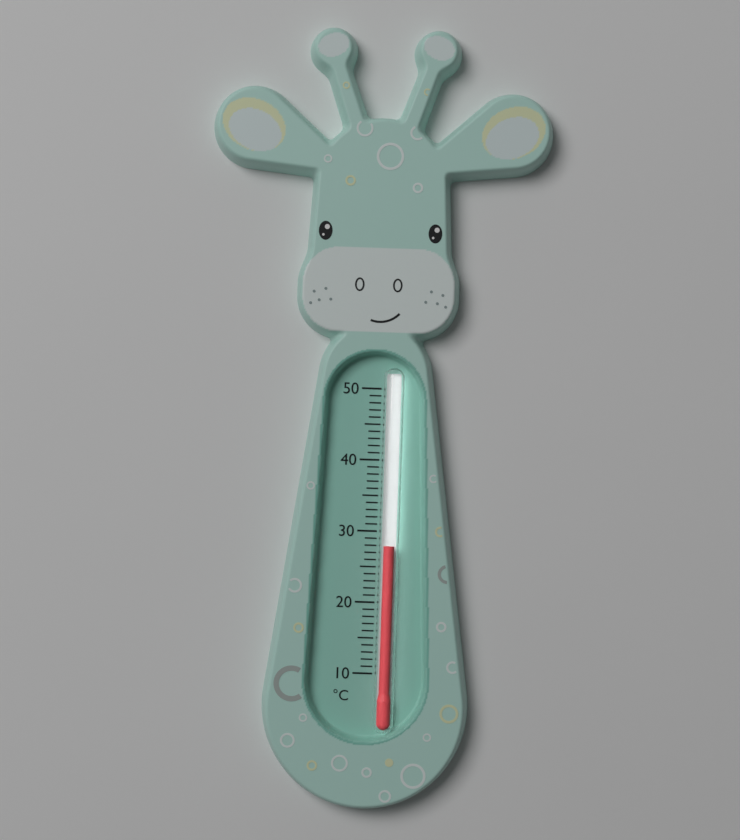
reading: 28 °C
